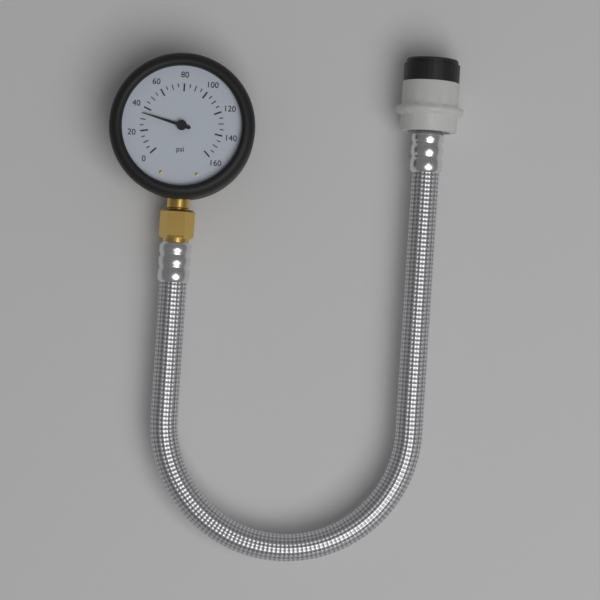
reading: 35 psi
